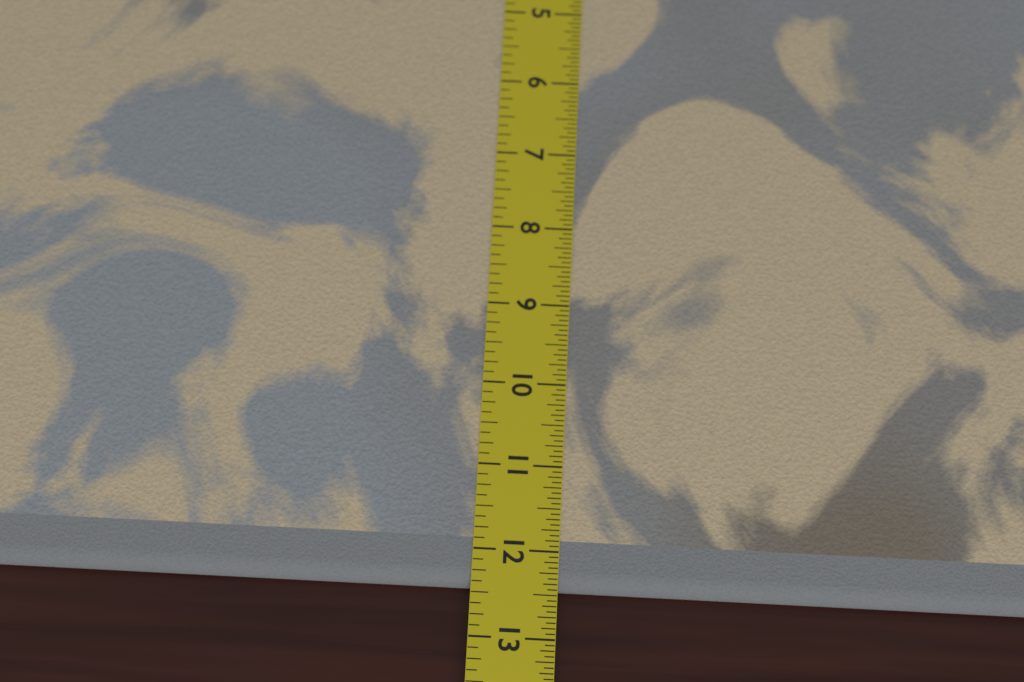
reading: 12.4375 in
